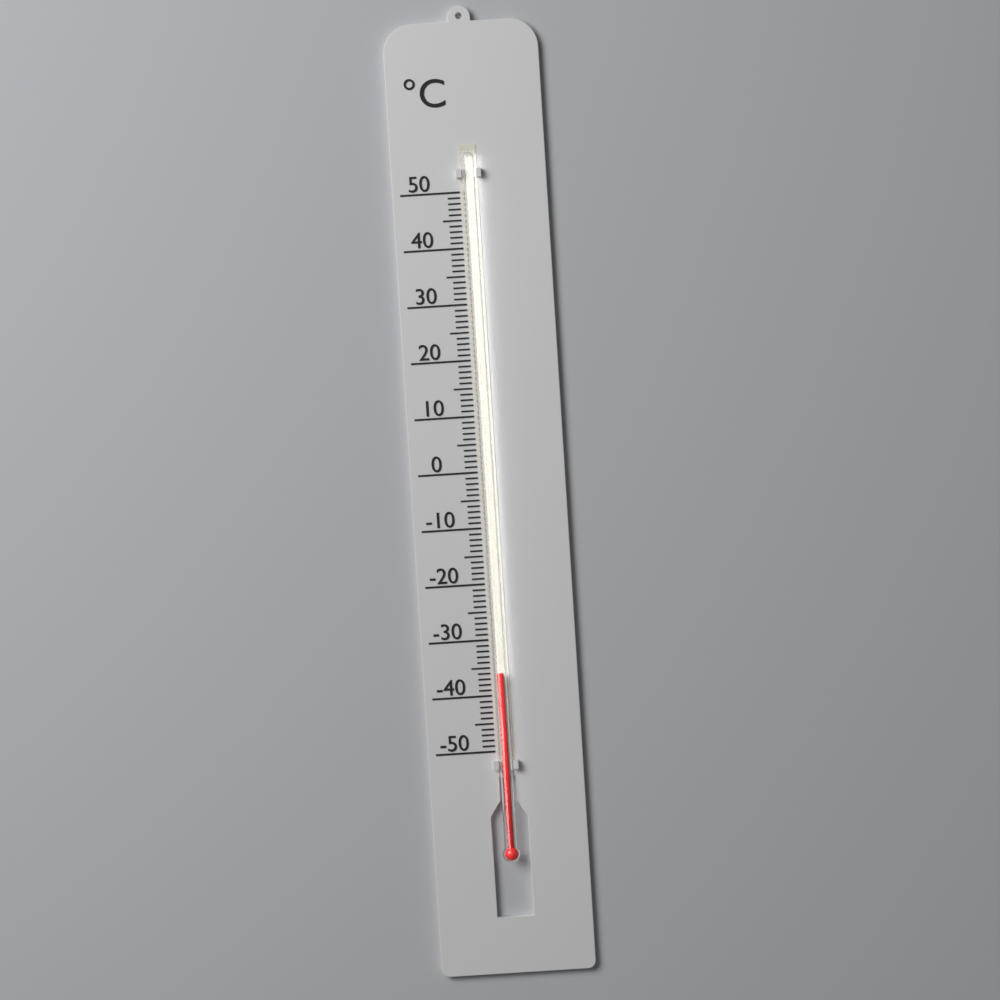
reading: -36 °C
